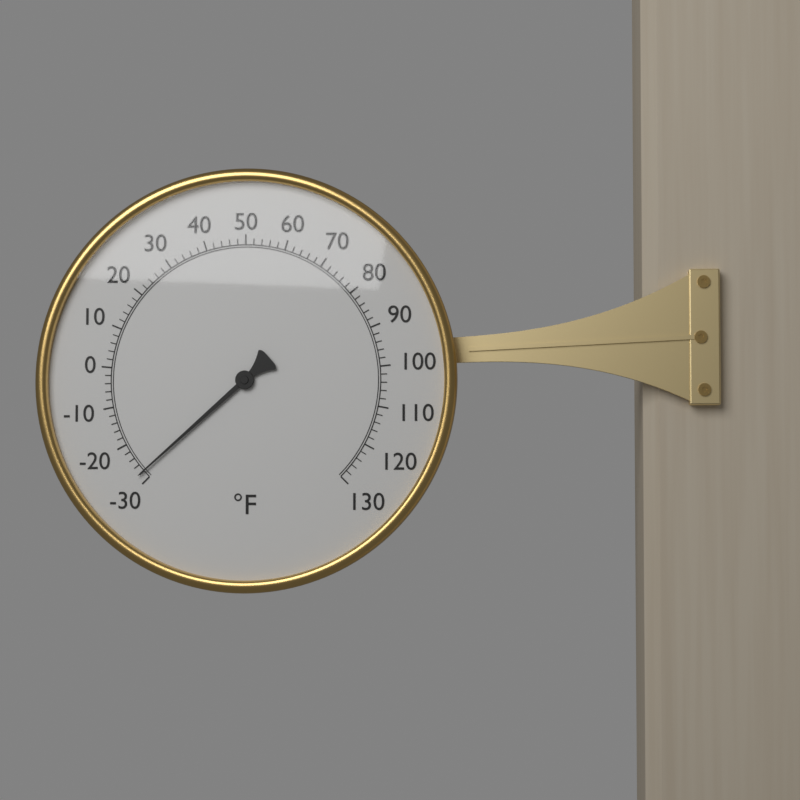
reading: -28 °F
